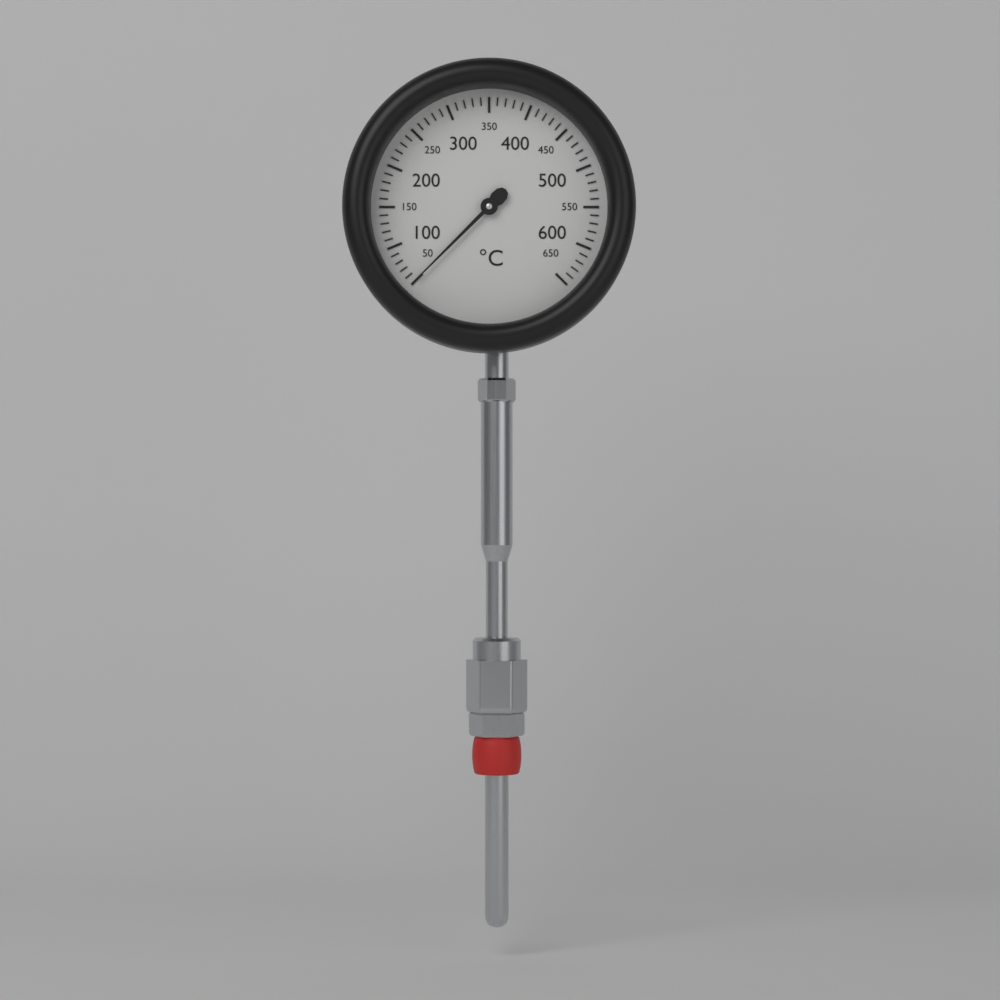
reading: 50 °C
